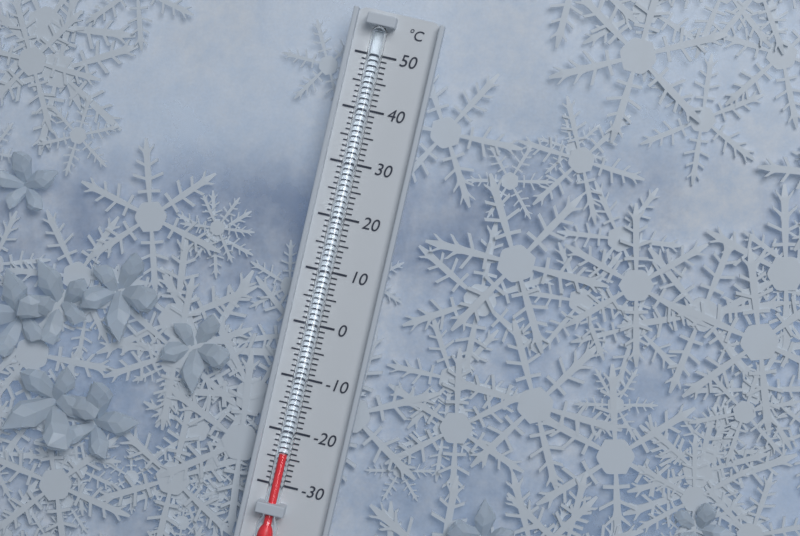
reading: -24 °C
